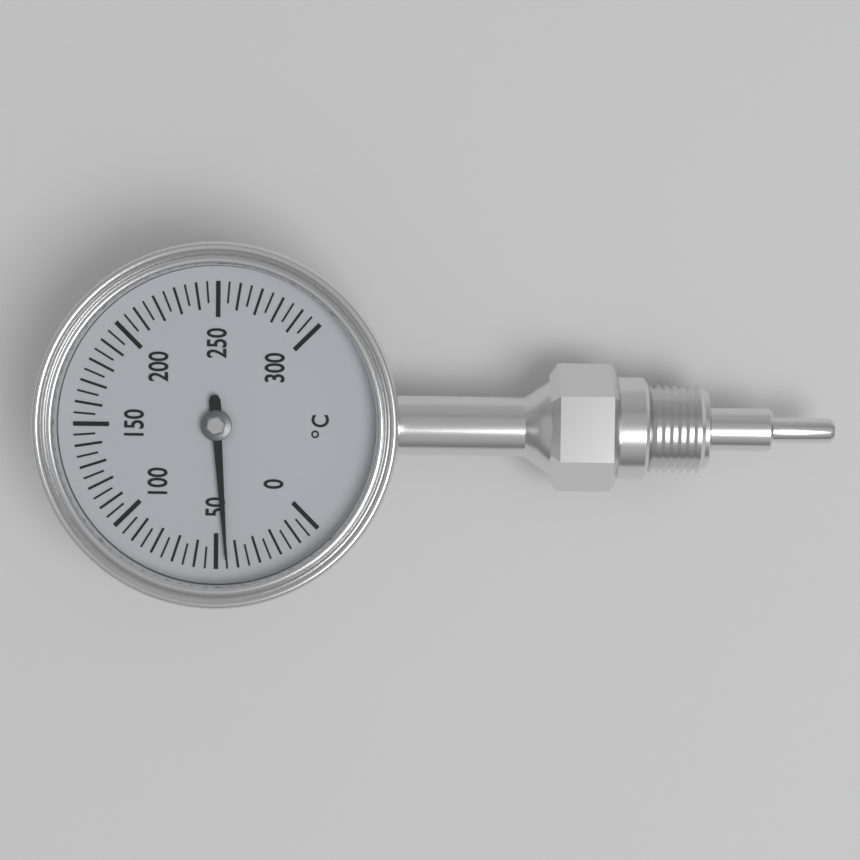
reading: 45 °C
